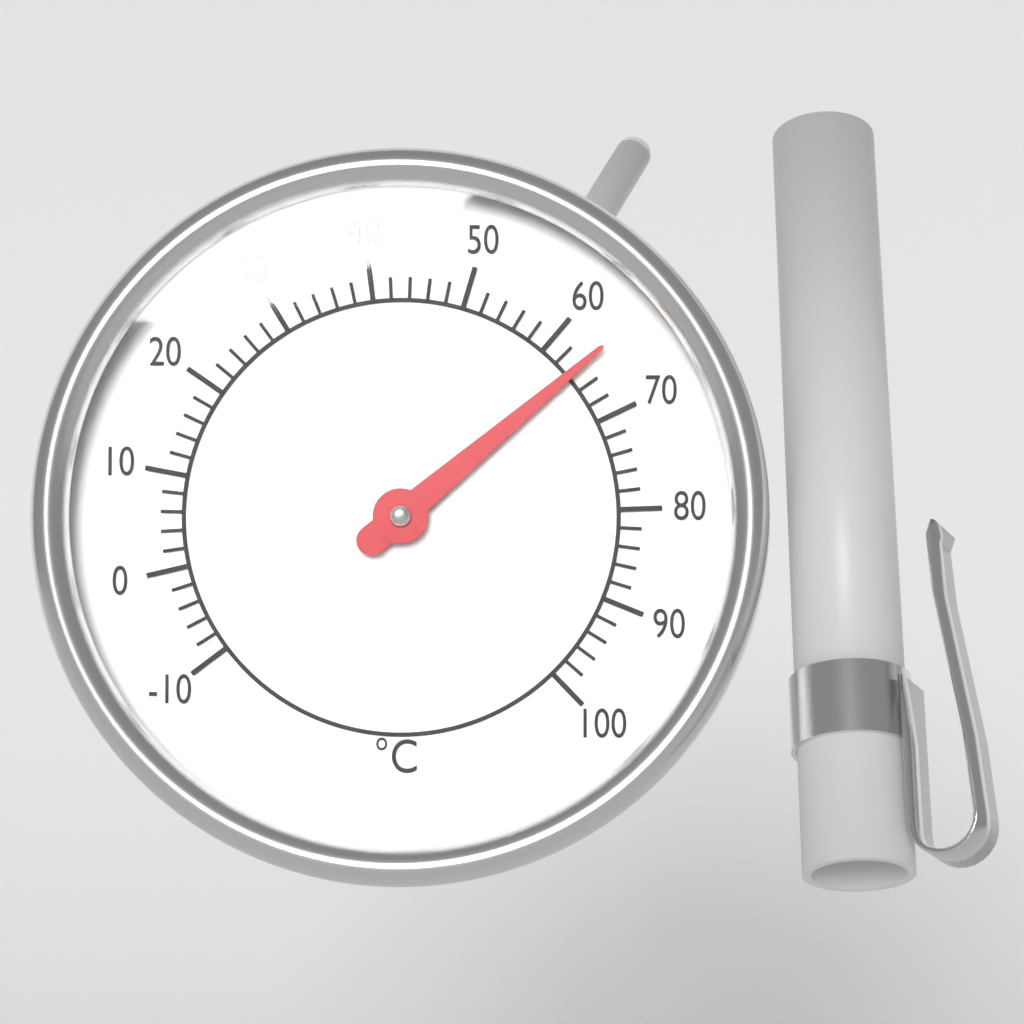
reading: 64 °C
